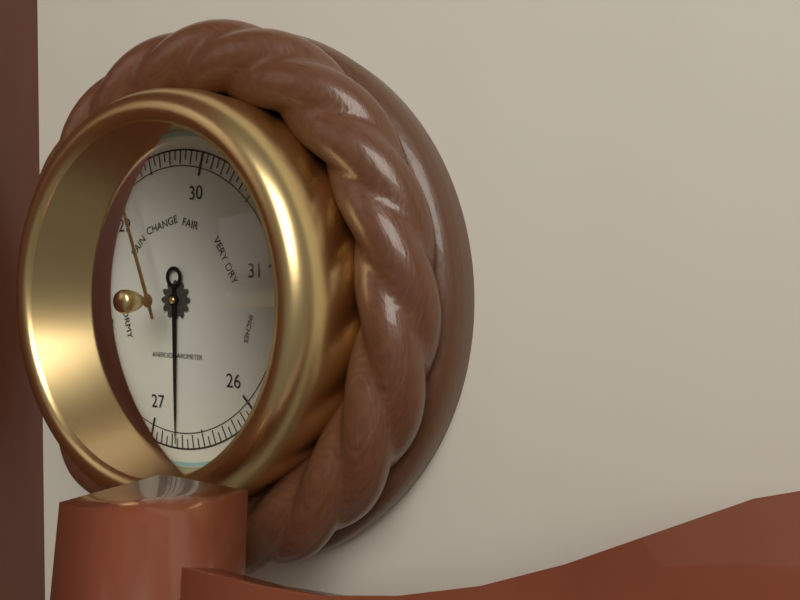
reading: 26.75 inHg
